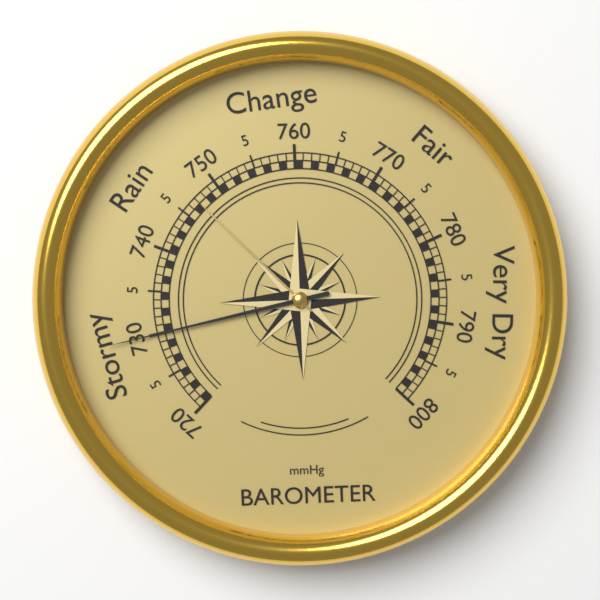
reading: 730 mmHg
